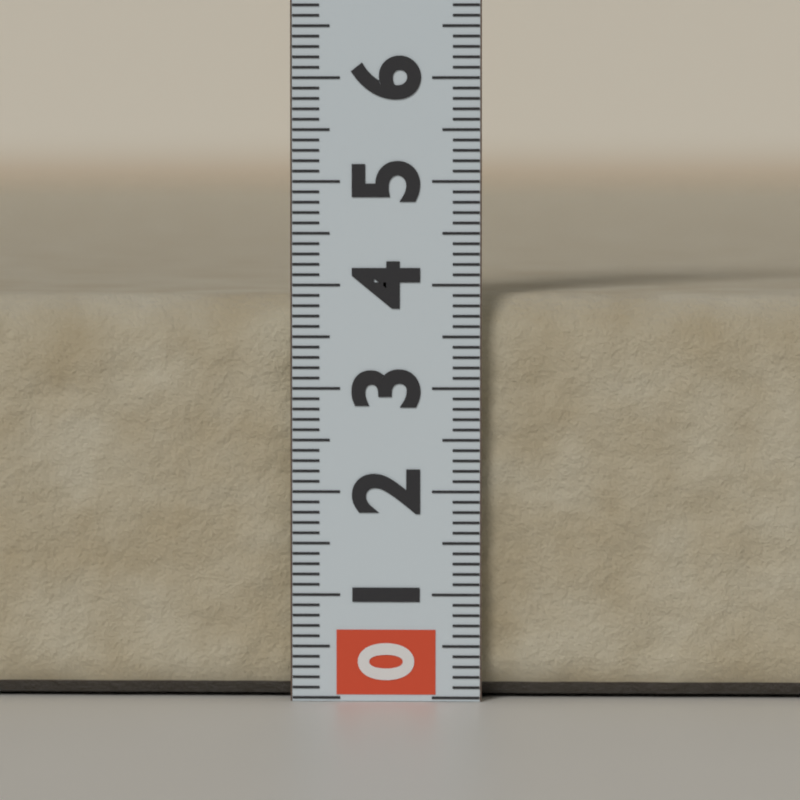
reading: 3.9 (no unit)
